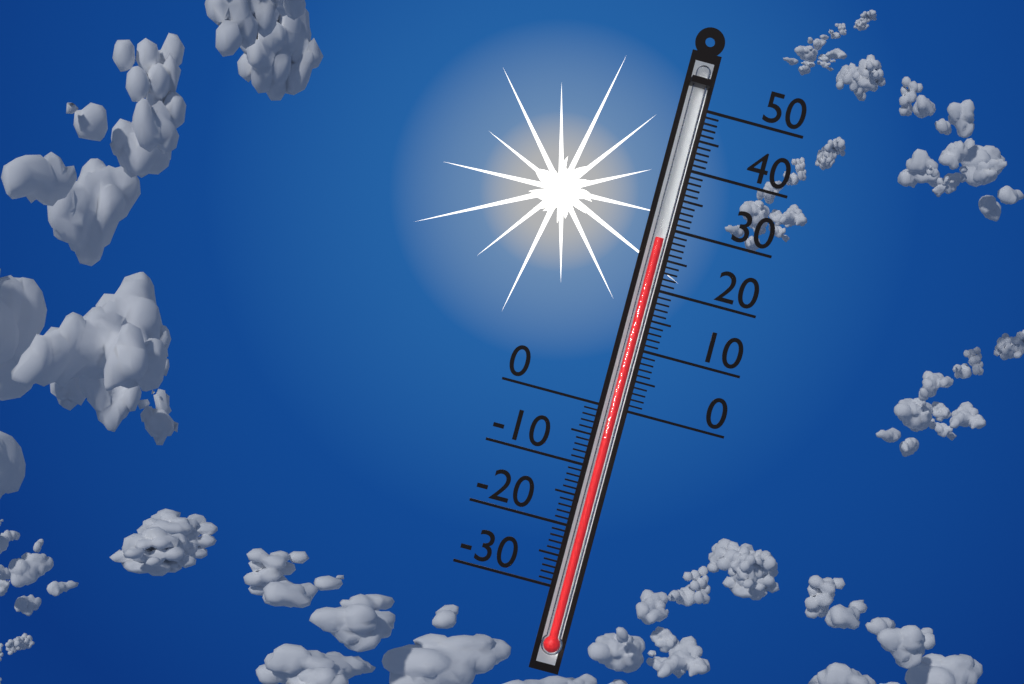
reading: 28 (no unit)
